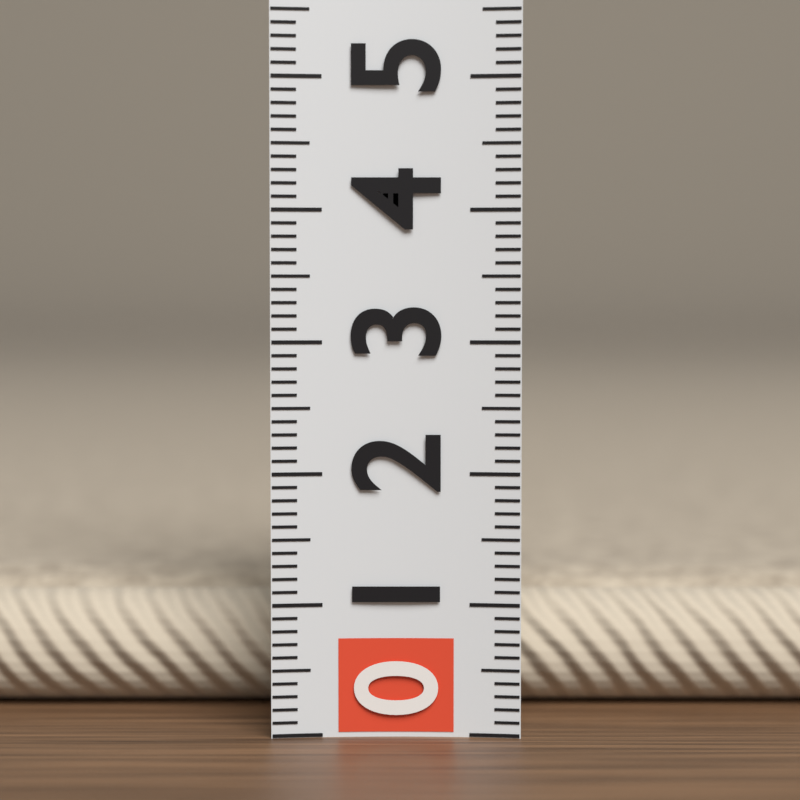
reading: 1.0 (no unit)
